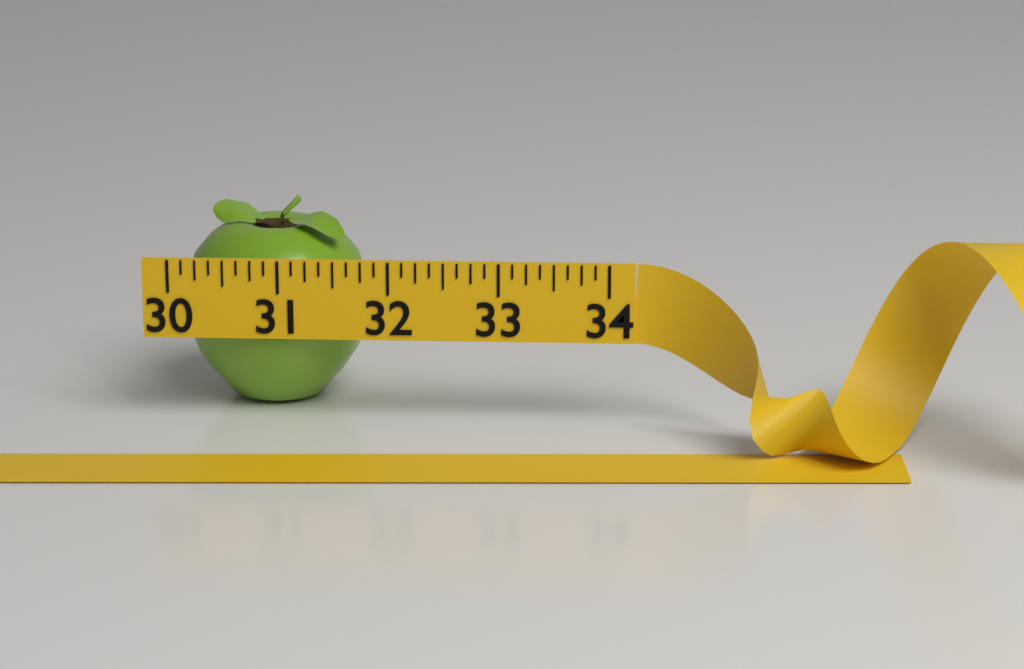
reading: 31.750 (no unit)
